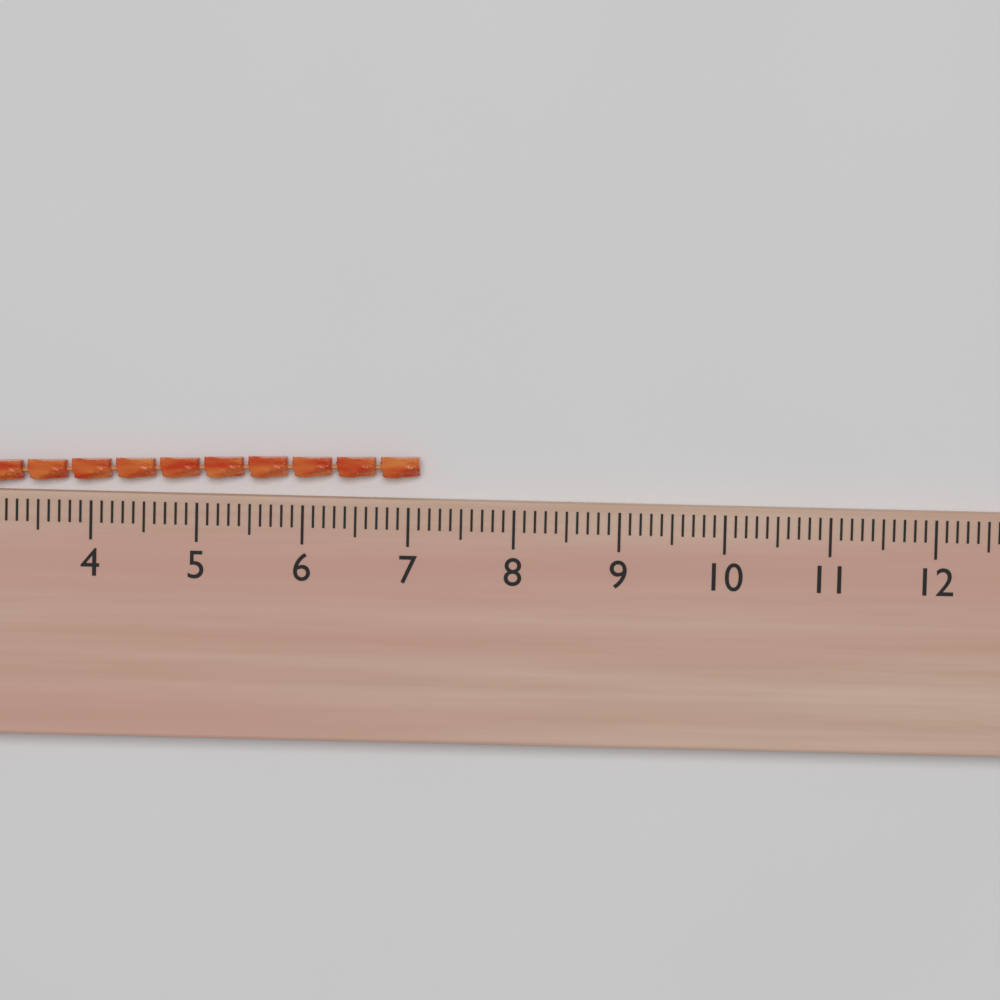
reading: 7.1 (no unit)
